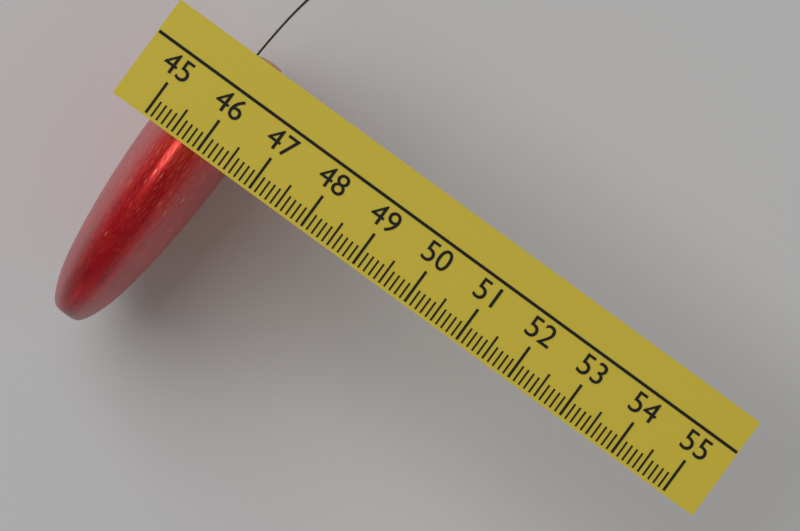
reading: 46.5 (no unit)
